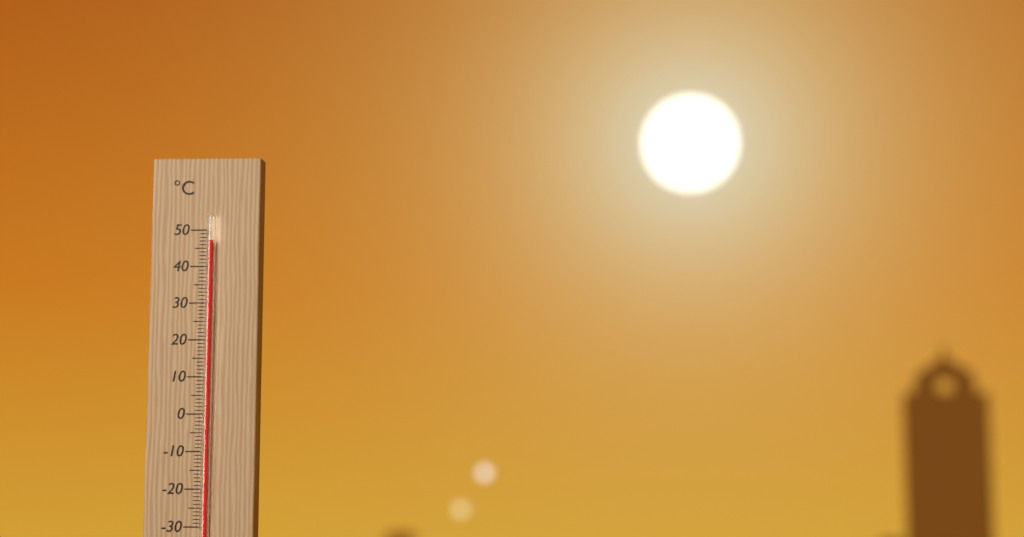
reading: 47 °C
